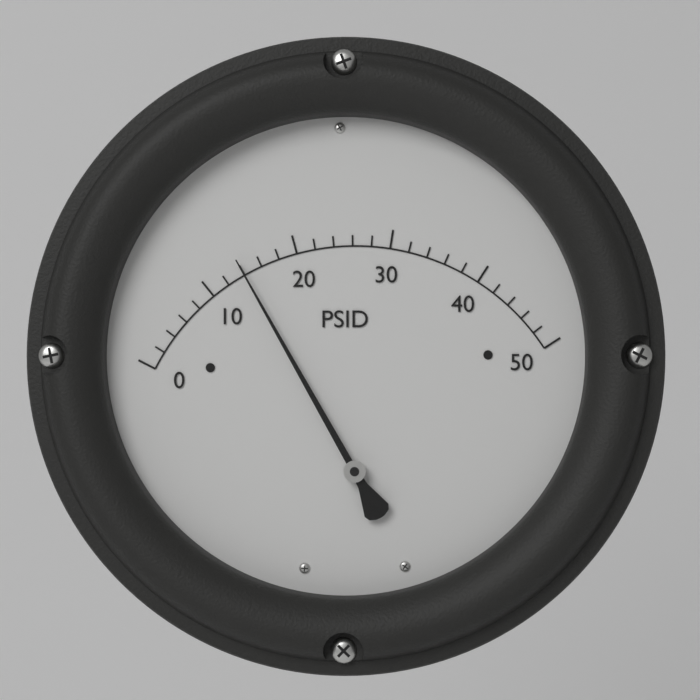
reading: 14 PSID
